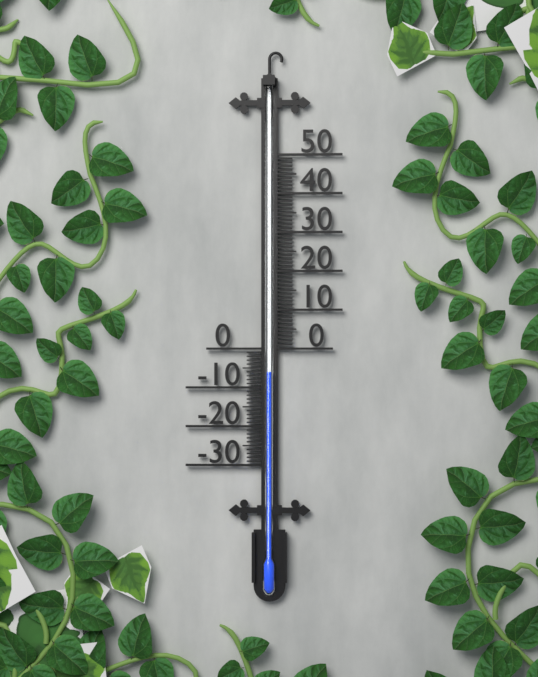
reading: -6 (no unit)
